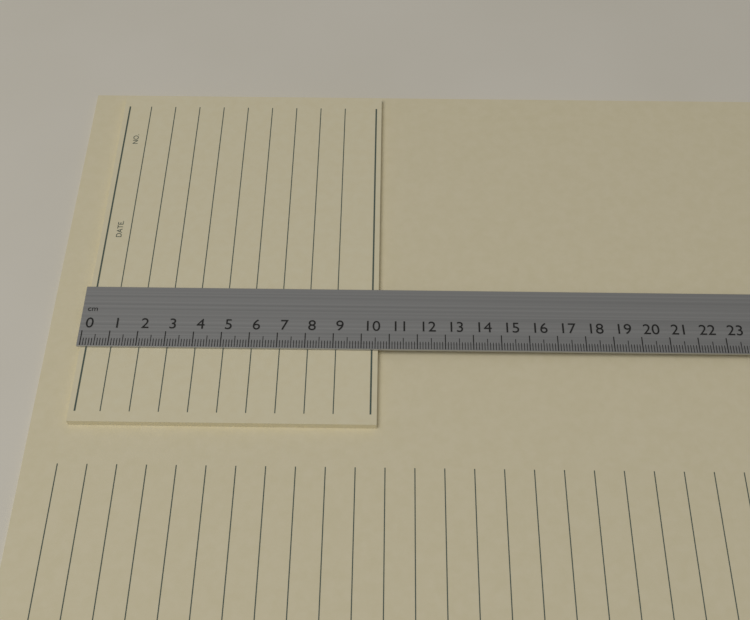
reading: 10.6 cm
